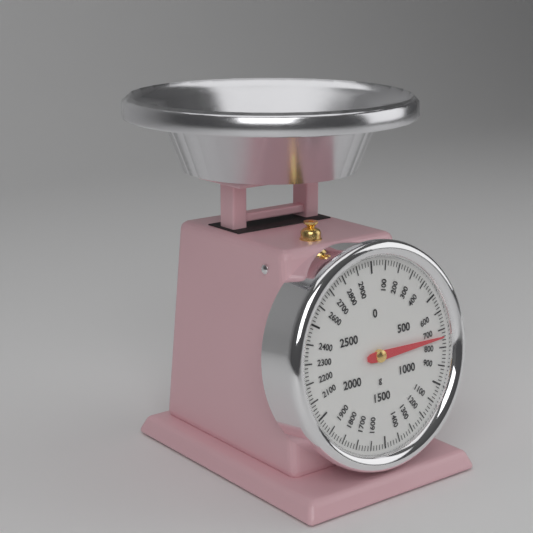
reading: 740 g
